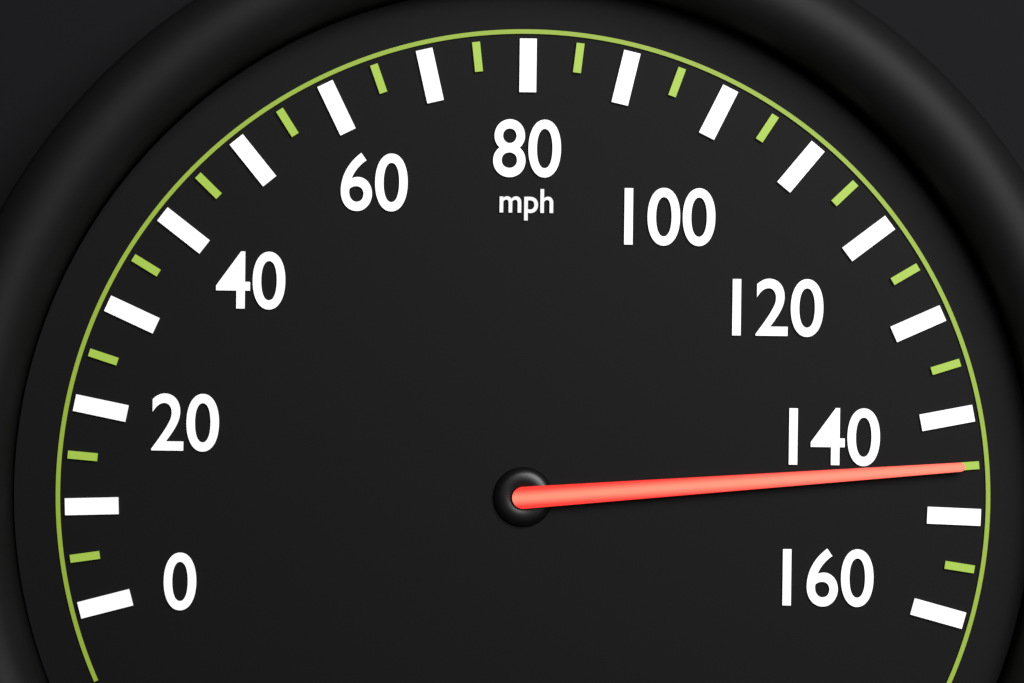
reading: 145 mph
